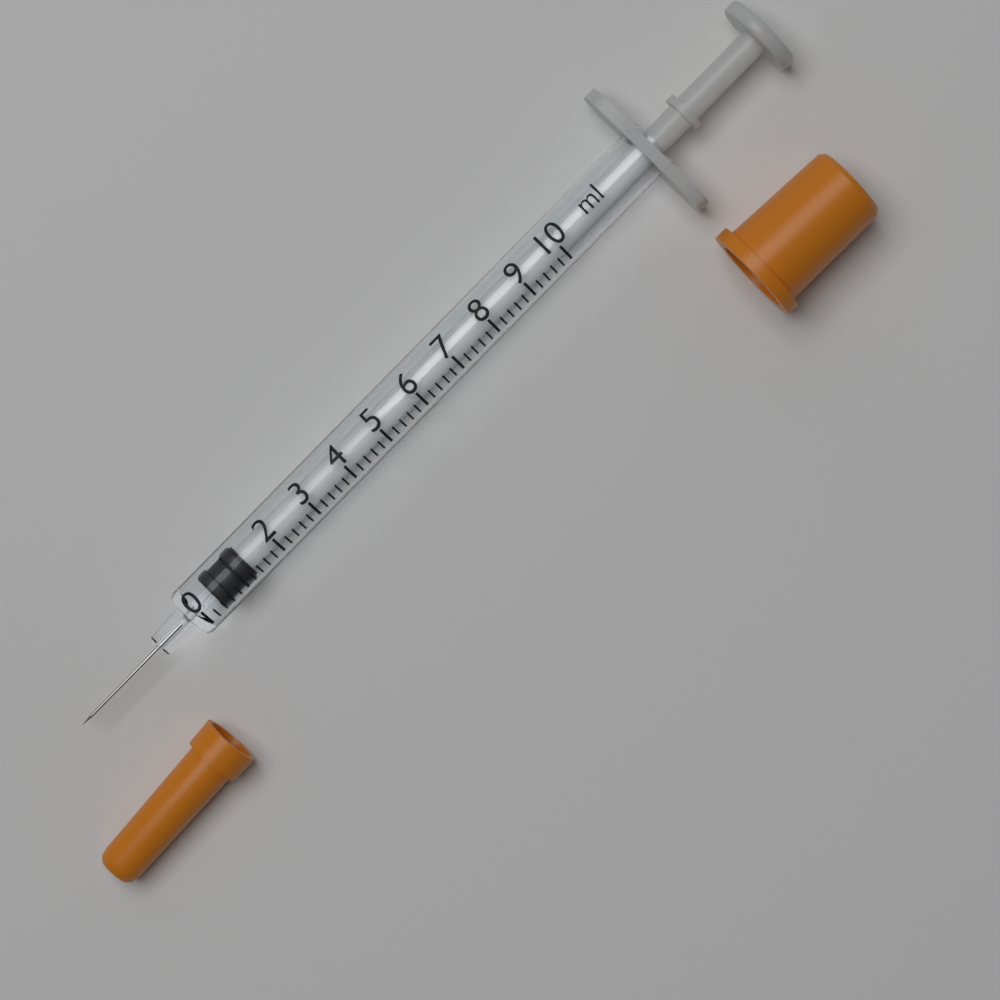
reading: 0.4 ml
